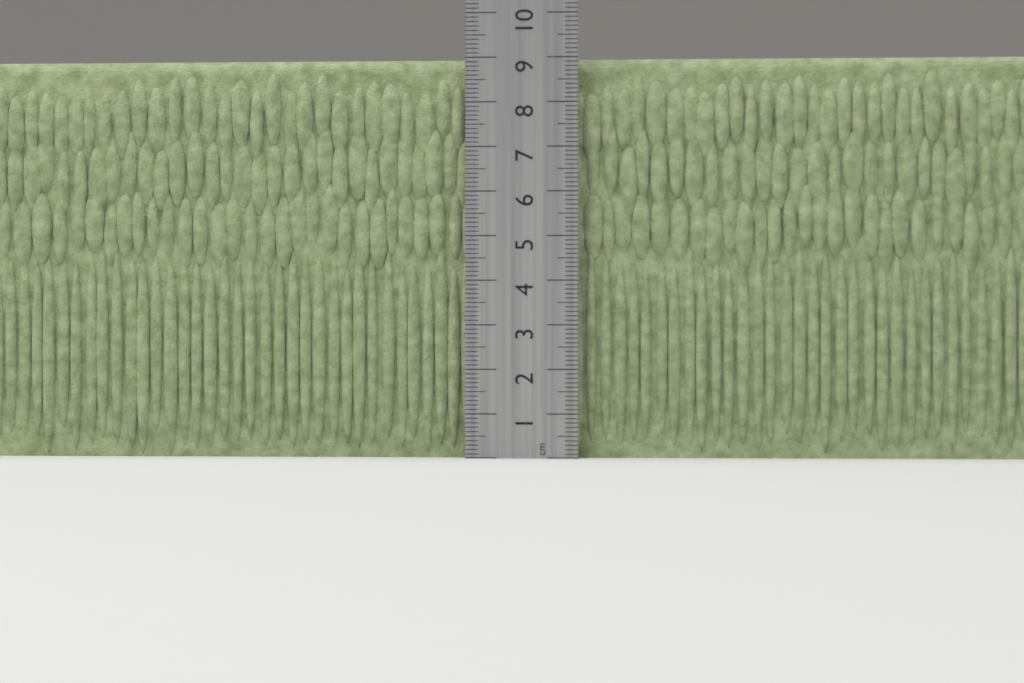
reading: 9.0 cm
